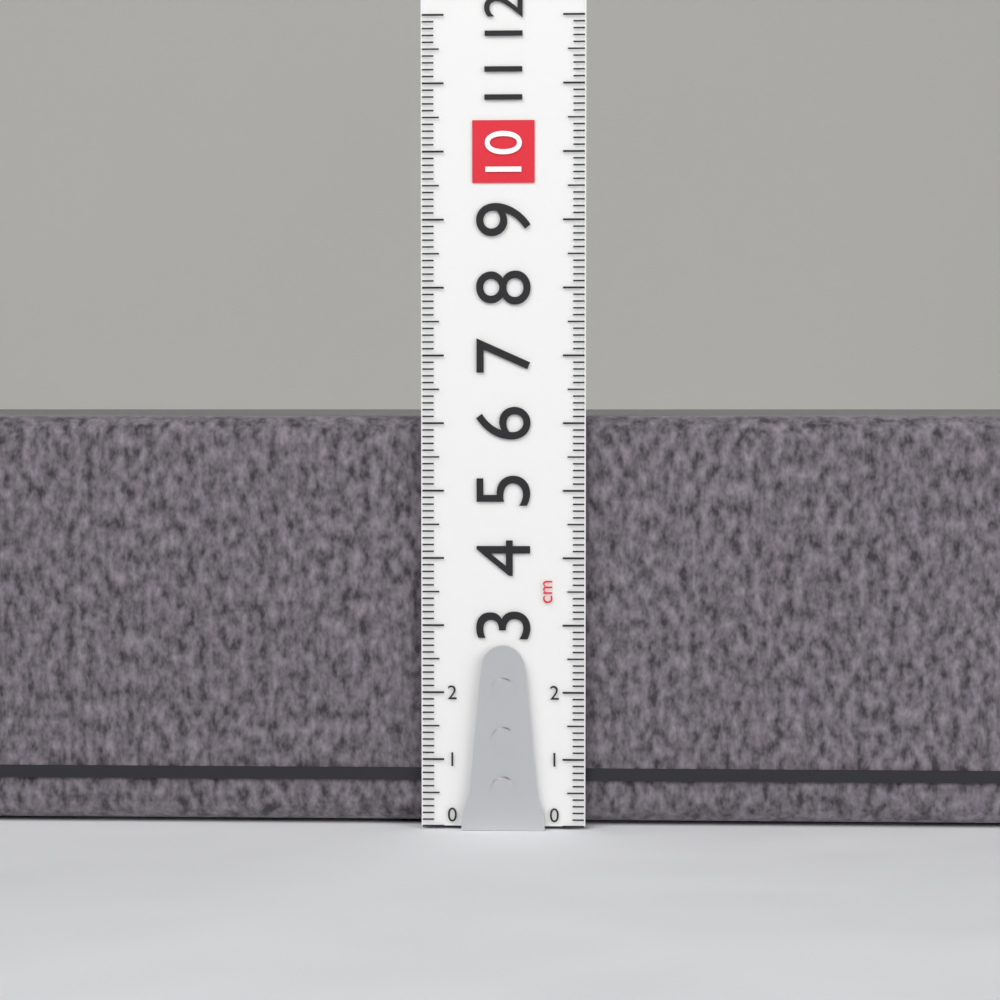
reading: 6.1 cm
